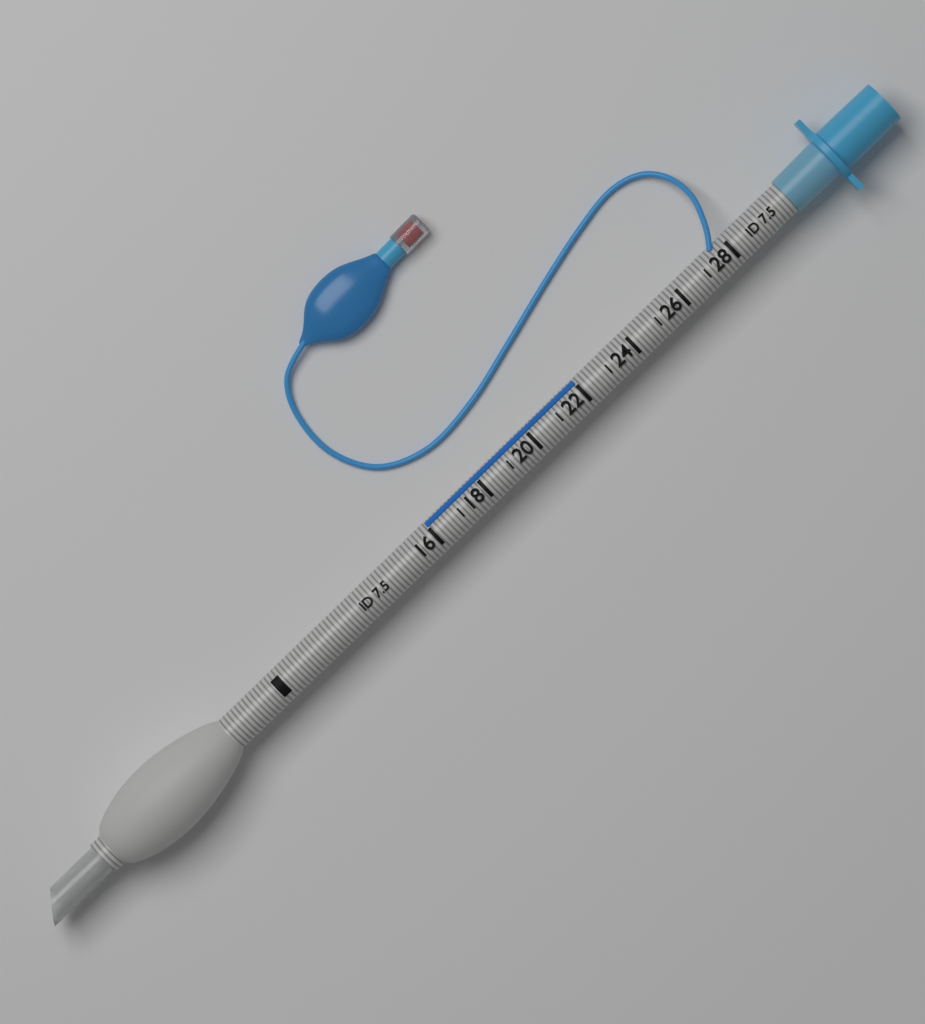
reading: 22 (no unit)
